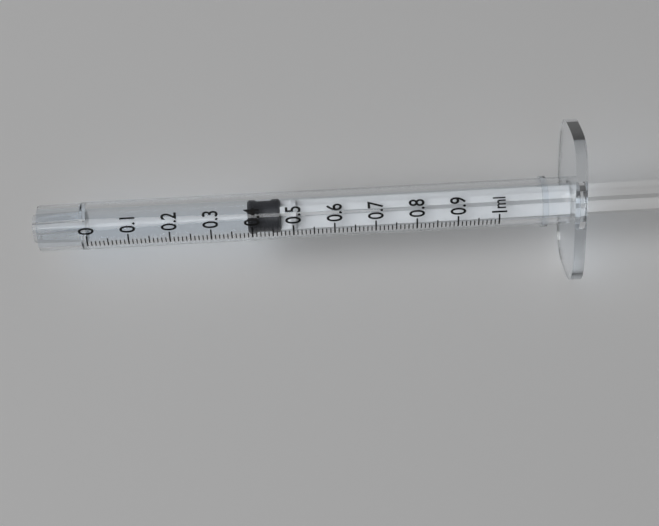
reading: 0.39 ml
